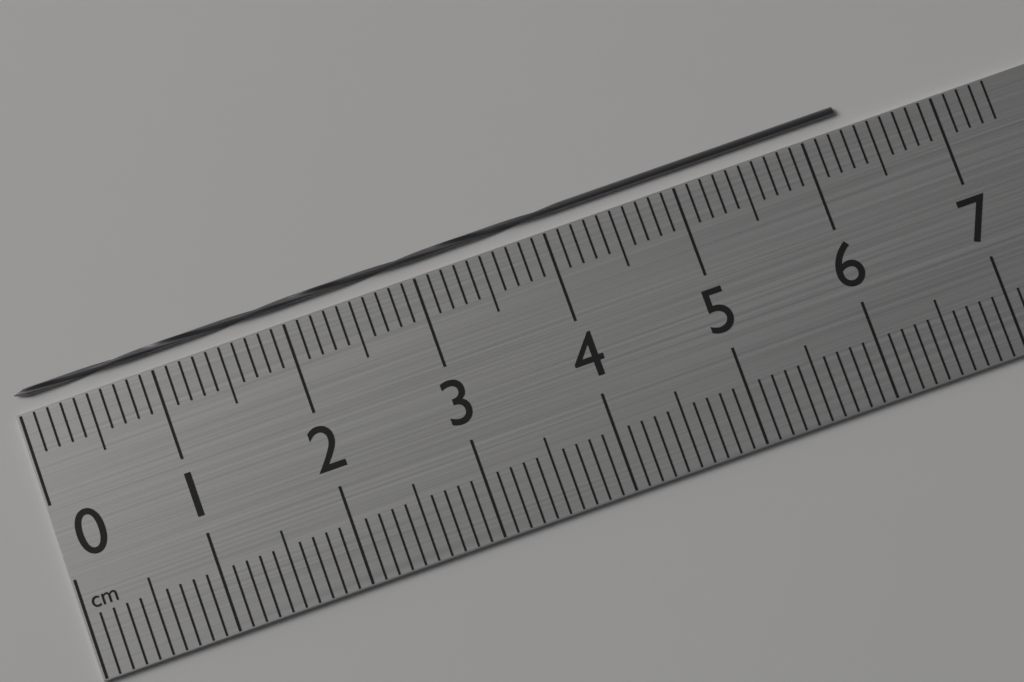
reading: 6.3 cm
